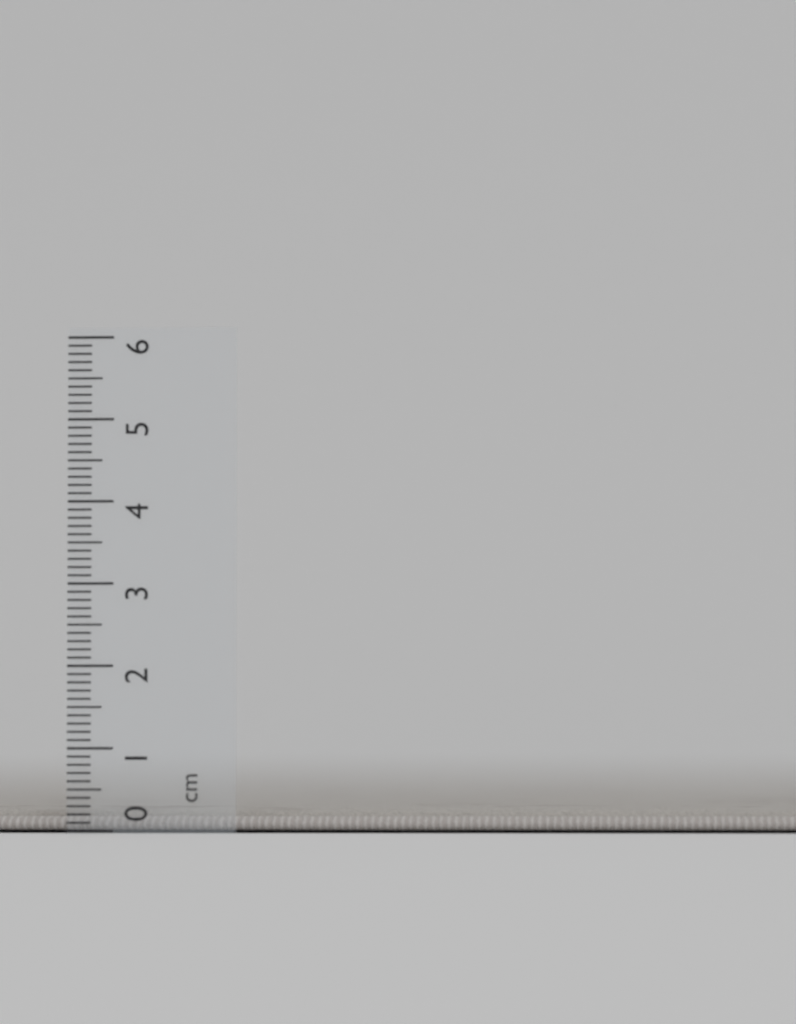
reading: 0.3 cm
